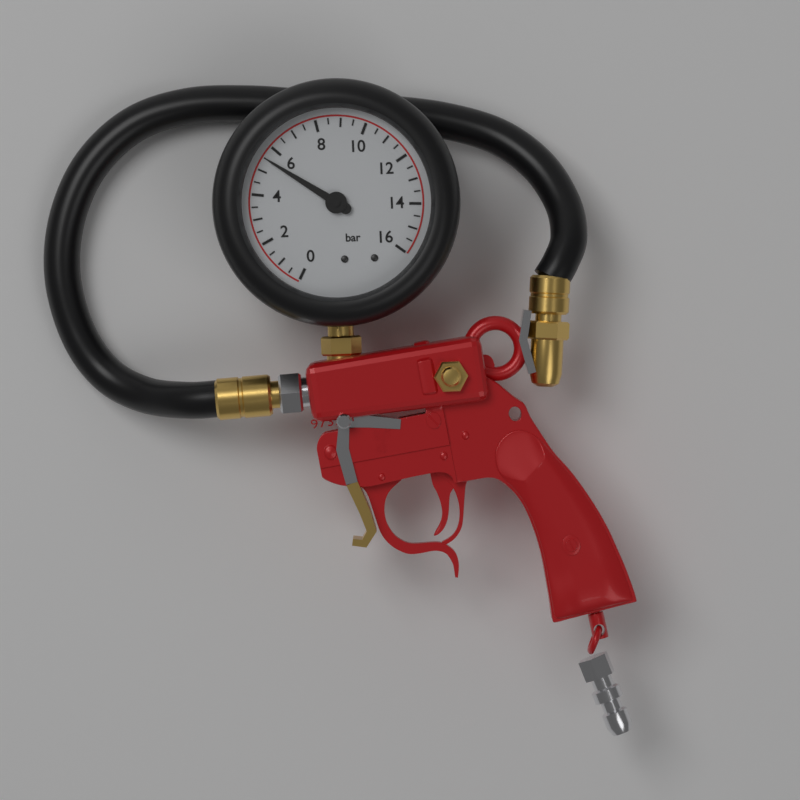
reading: 5.5 bar
